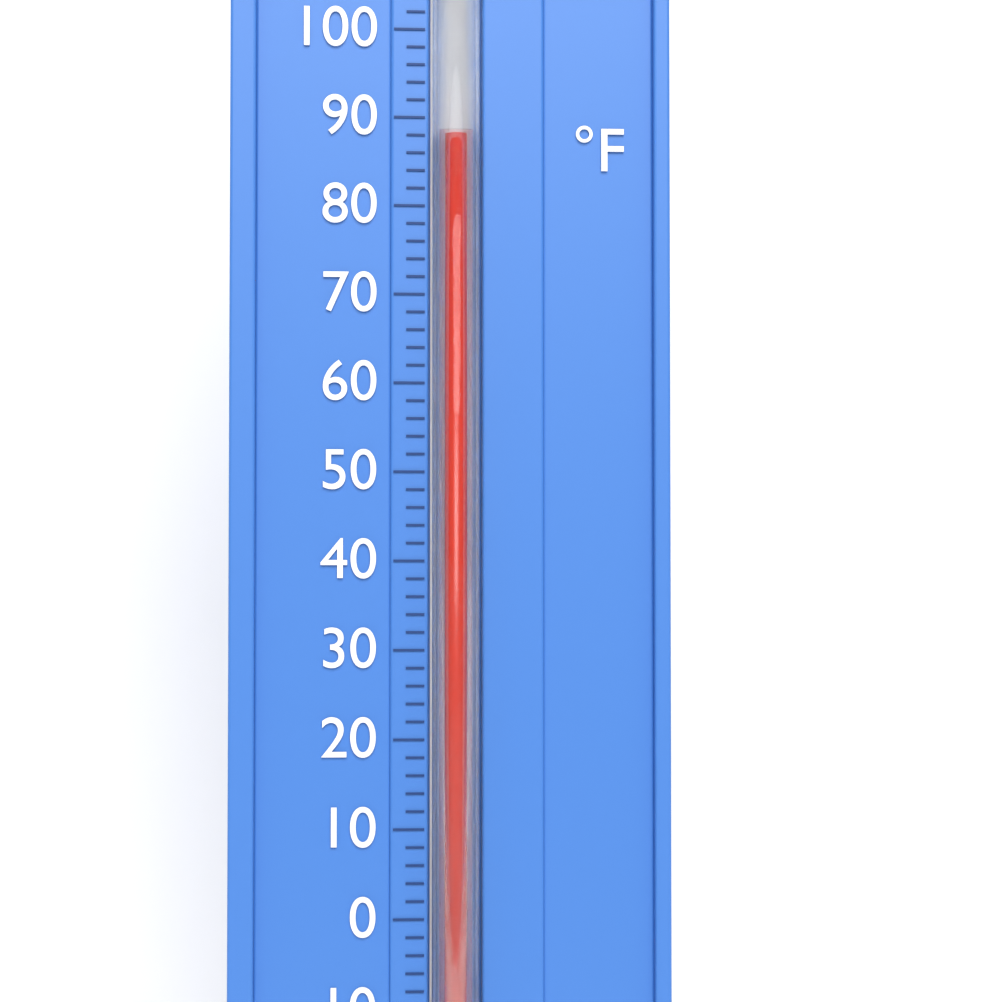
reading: 88 °F
